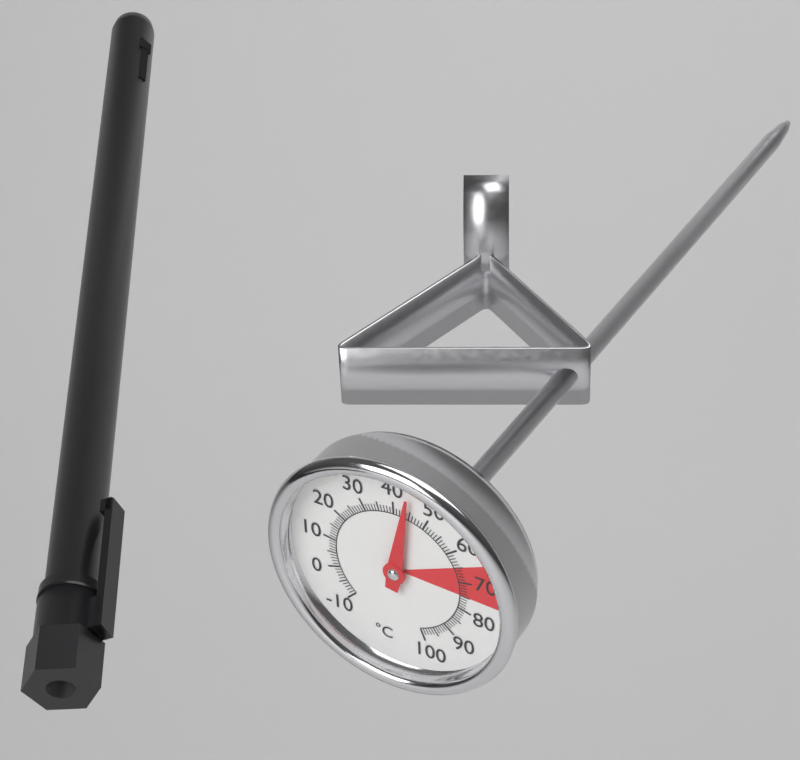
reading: 44 °C
